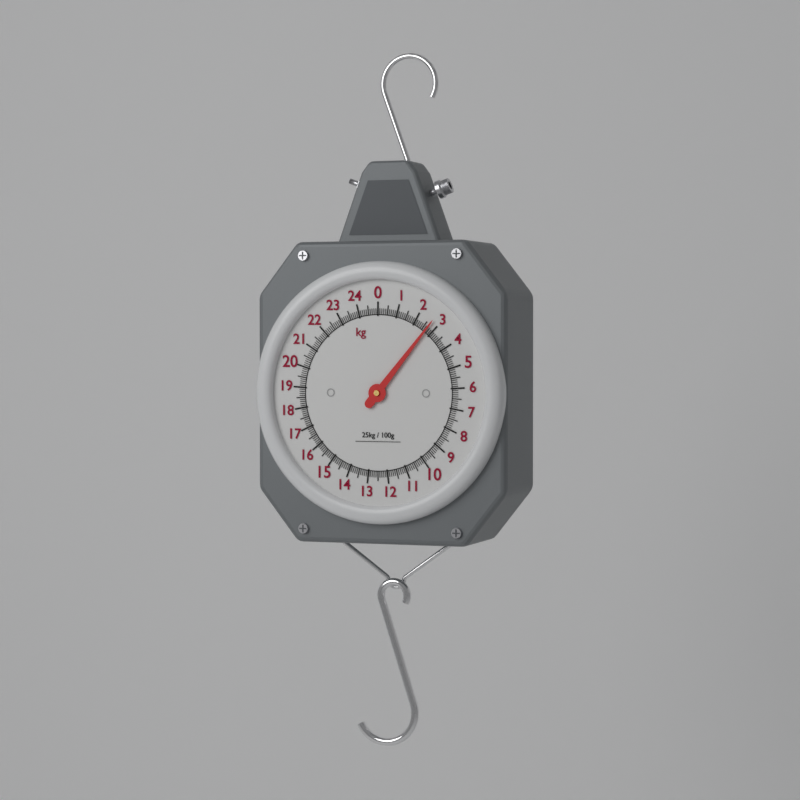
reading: 2.7 kg
